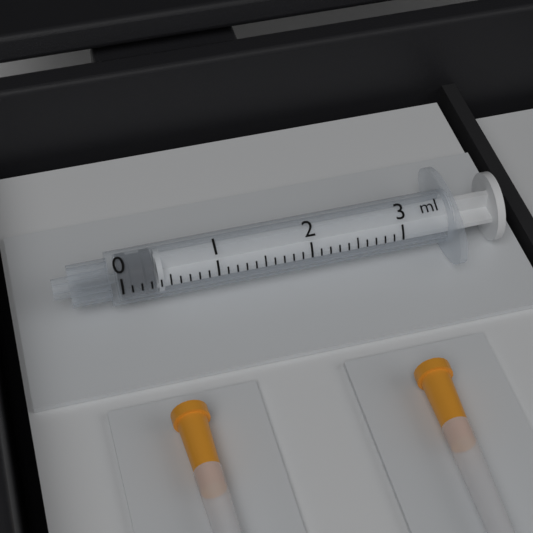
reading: 0.0 ml
